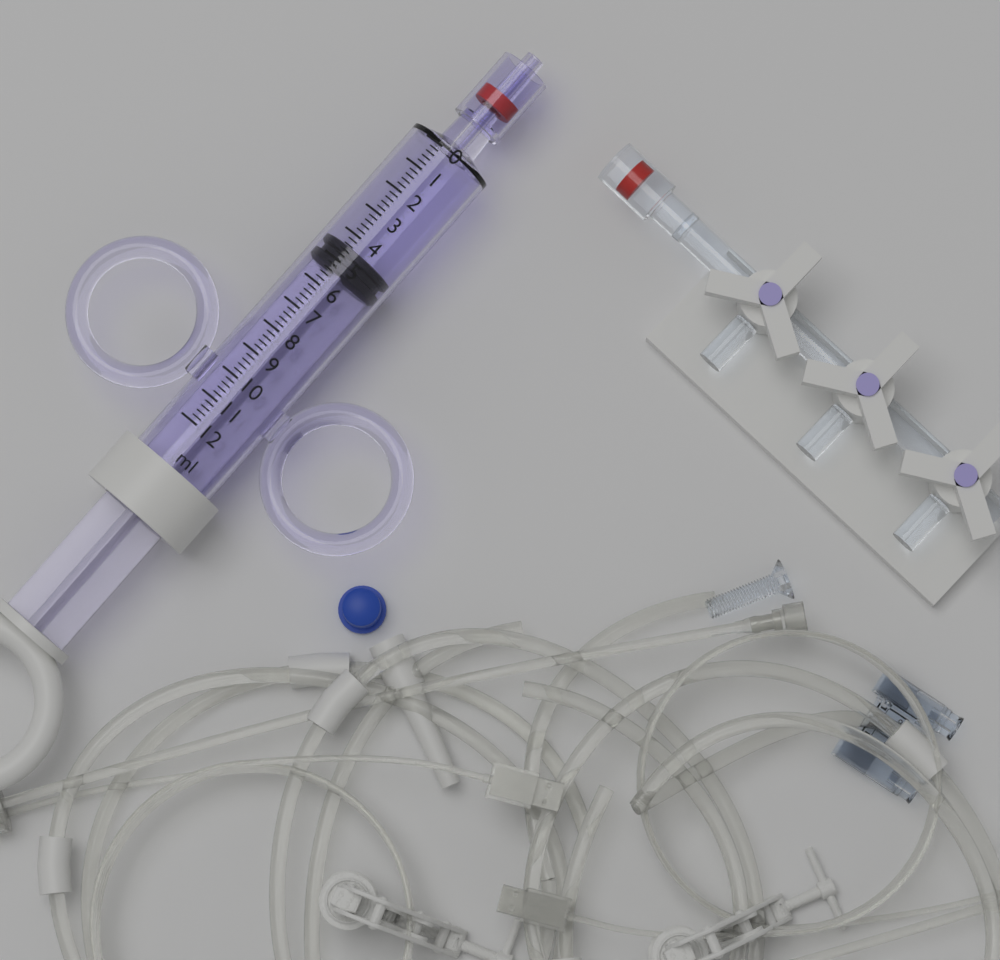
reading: 4.4 ml
